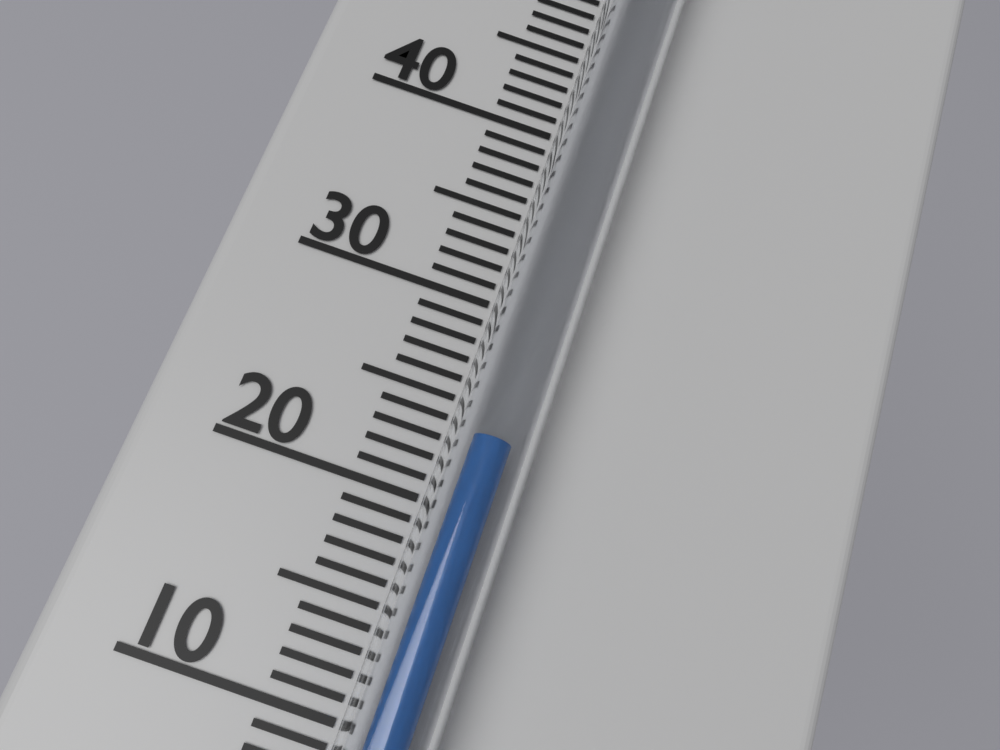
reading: 23 °C
